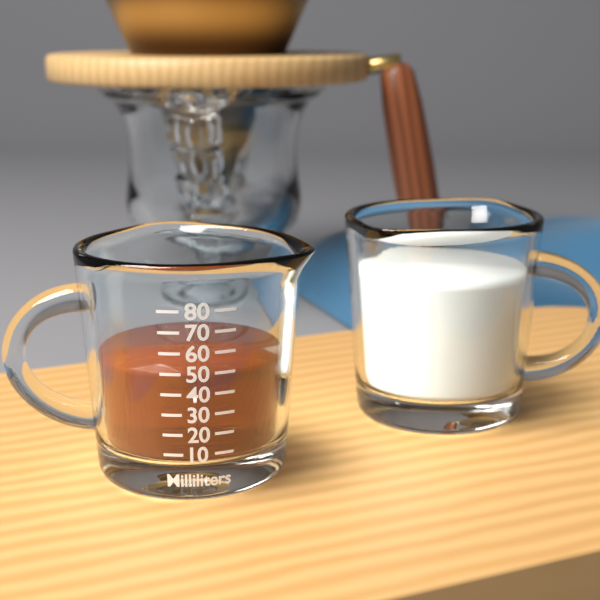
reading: 50 ml
